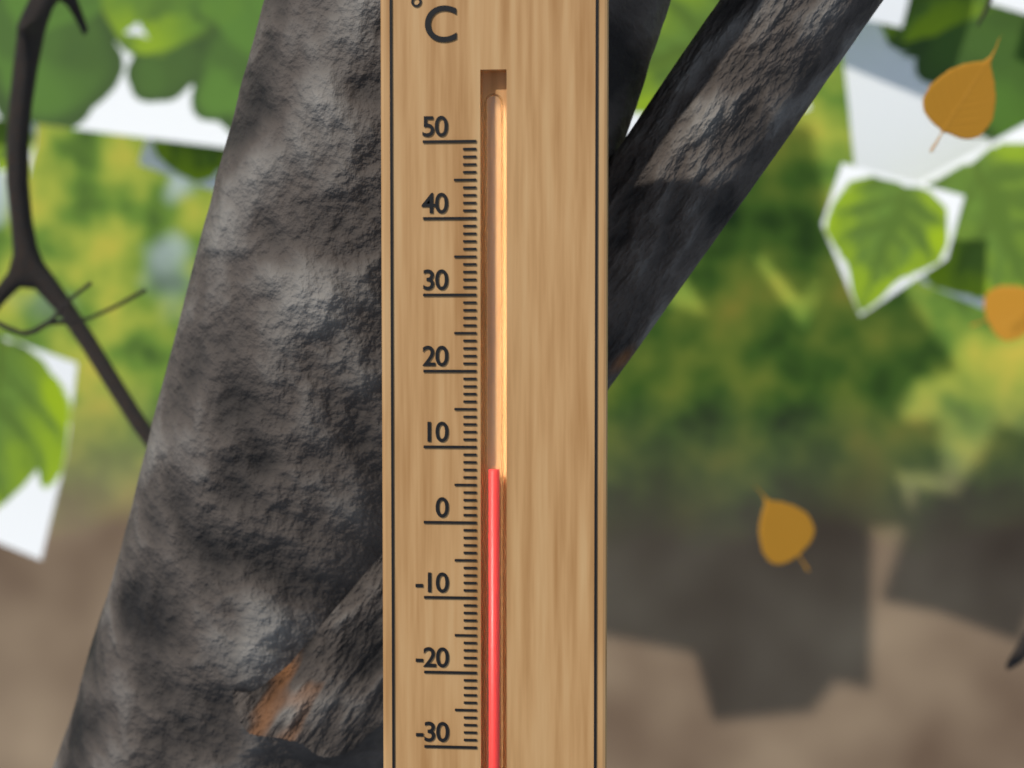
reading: 7 °C
